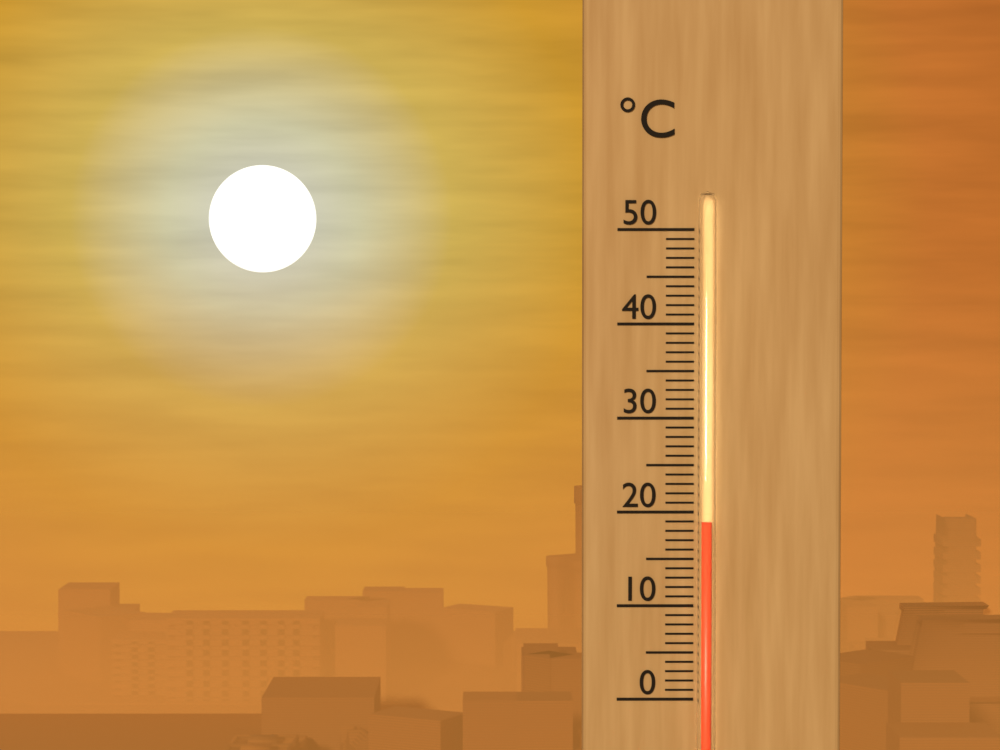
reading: 19 °C
